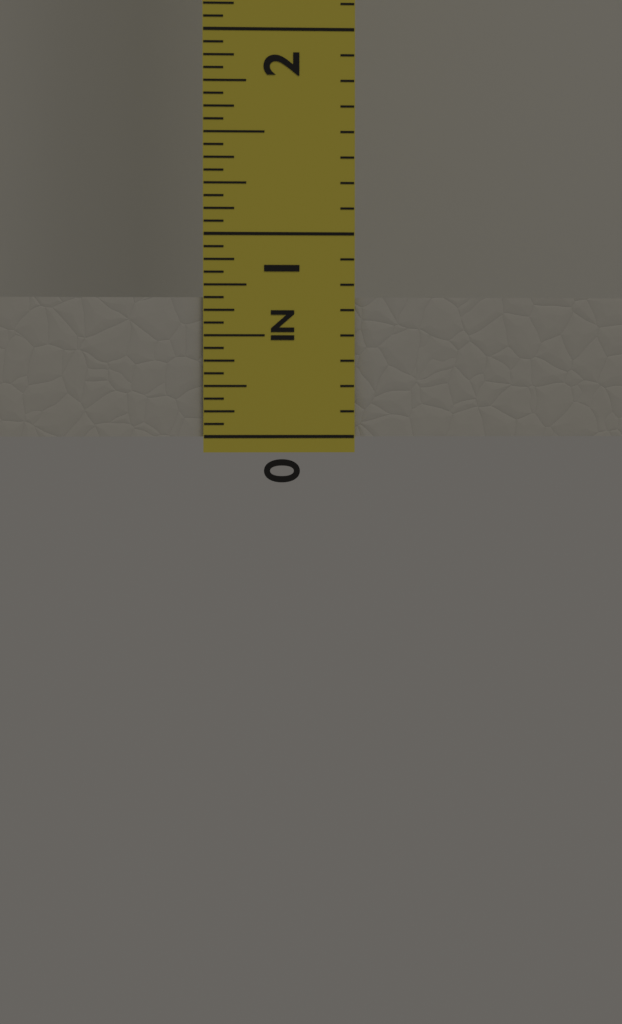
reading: 0.6875 in
